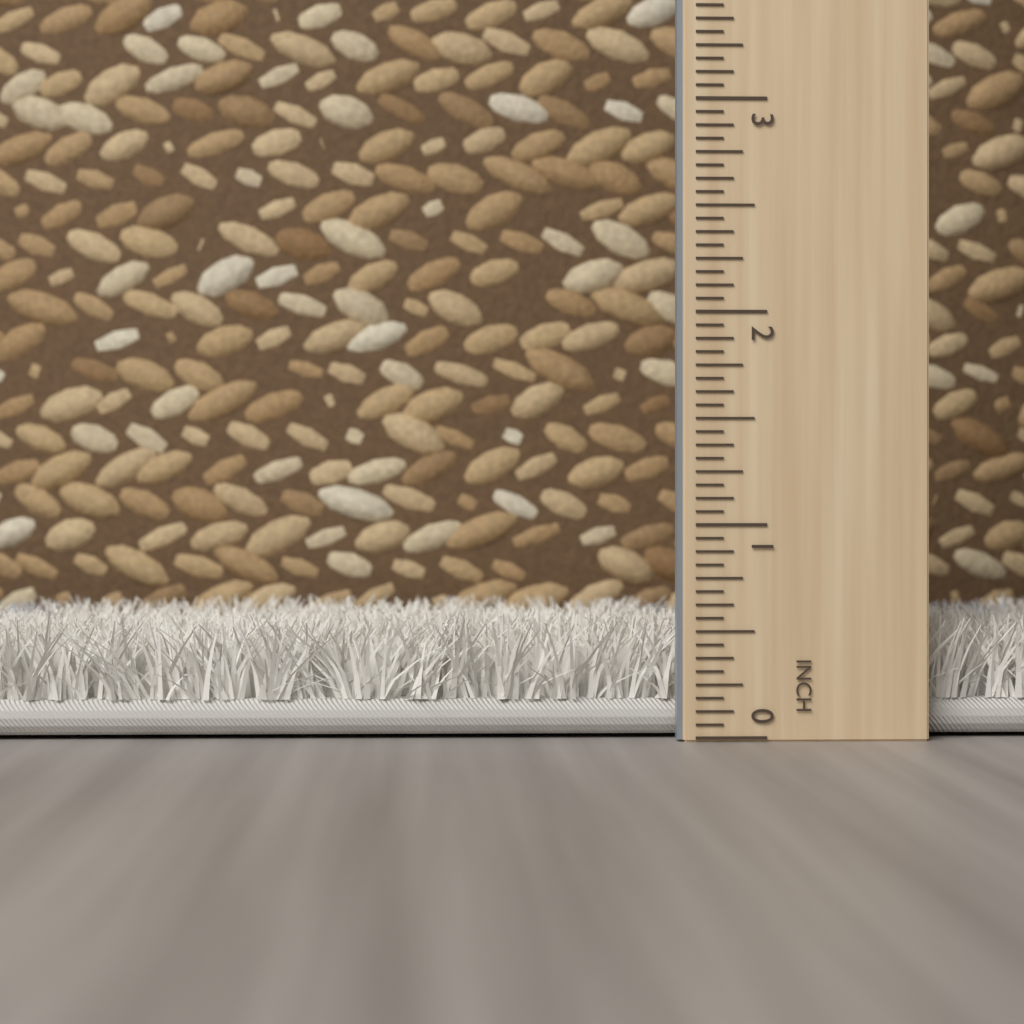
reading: 0.5625 inch
